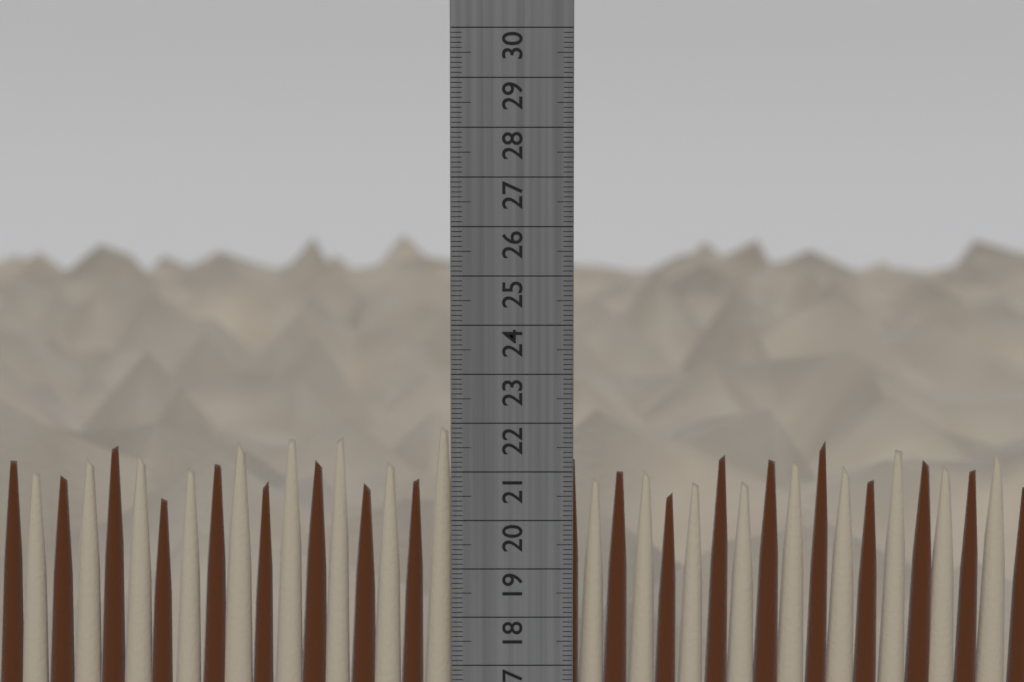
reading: 22.0 cm
